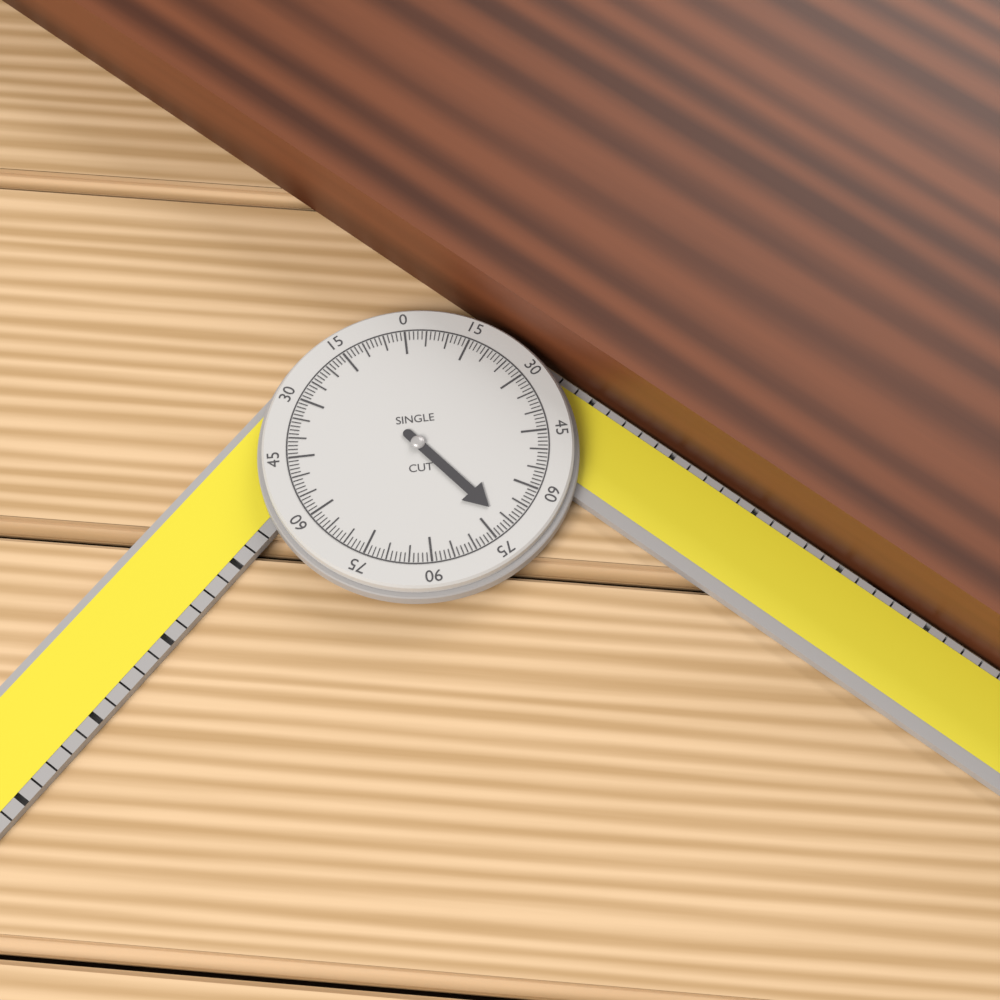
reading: 71 °
